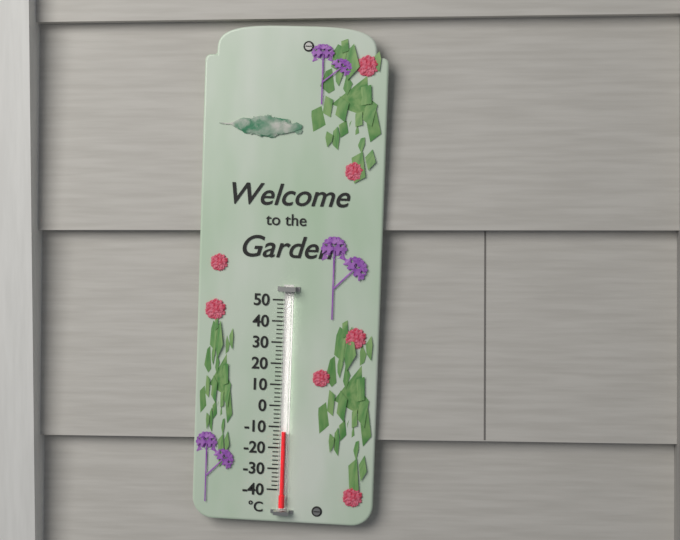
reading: -12 °C
